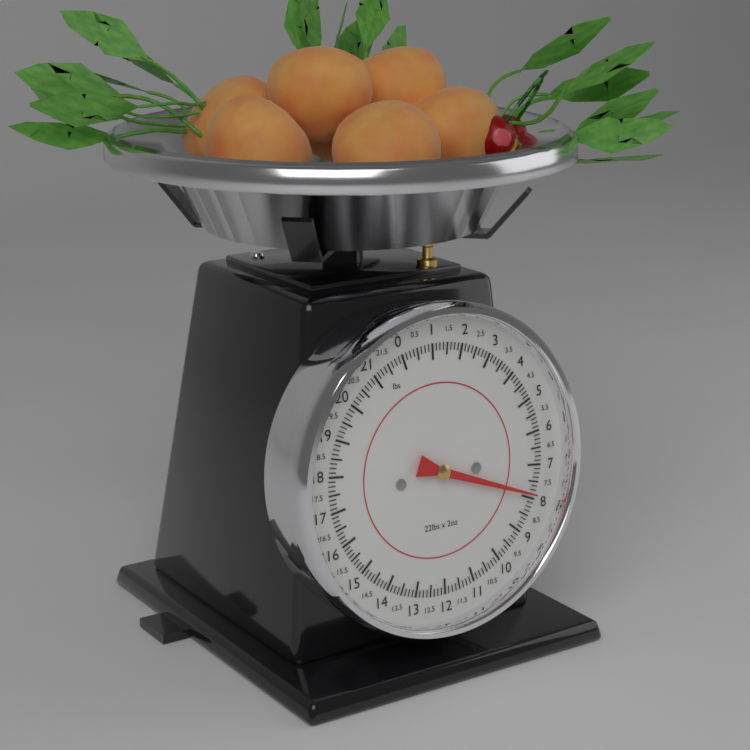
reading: 7.875 lbs
